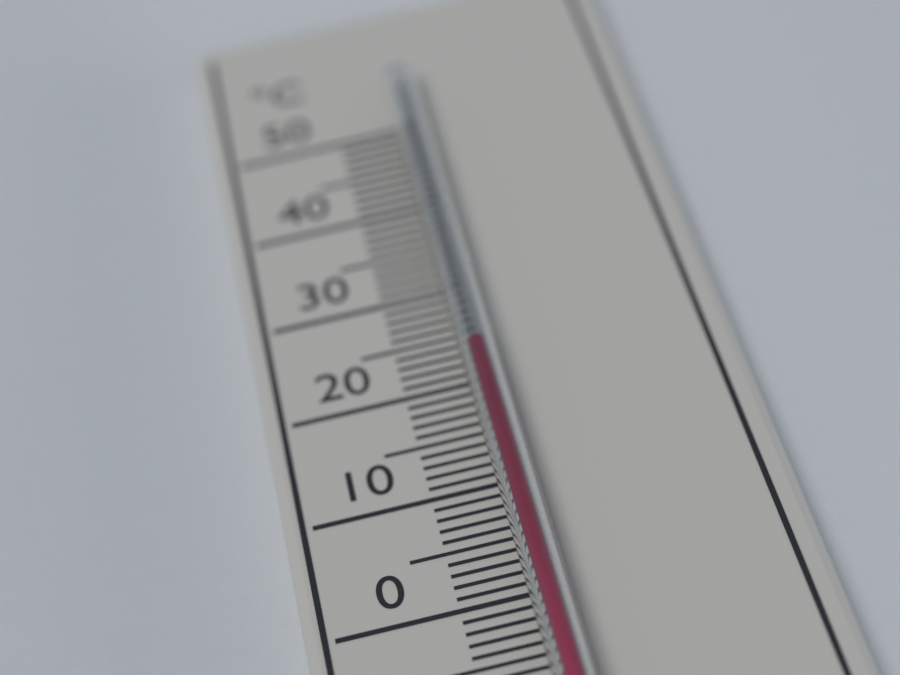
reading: 22 °C
